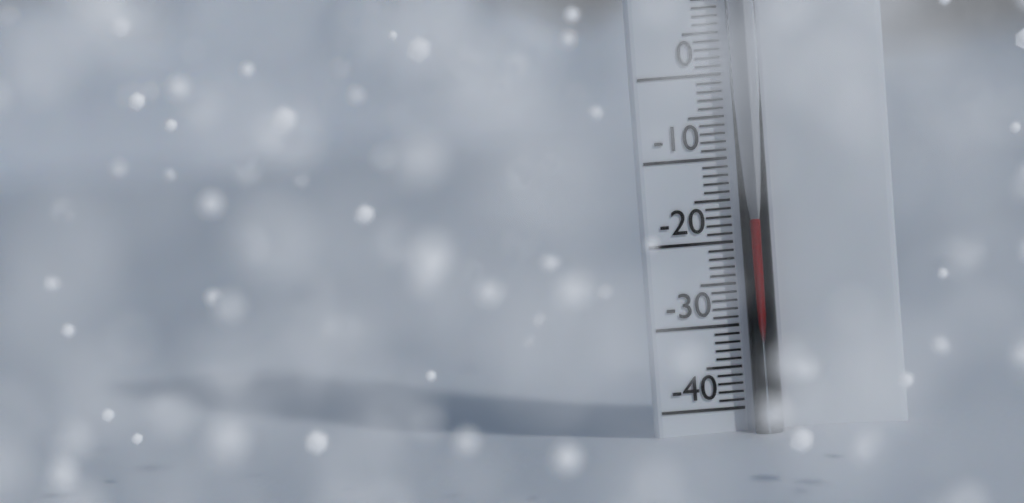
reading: -17 °C
